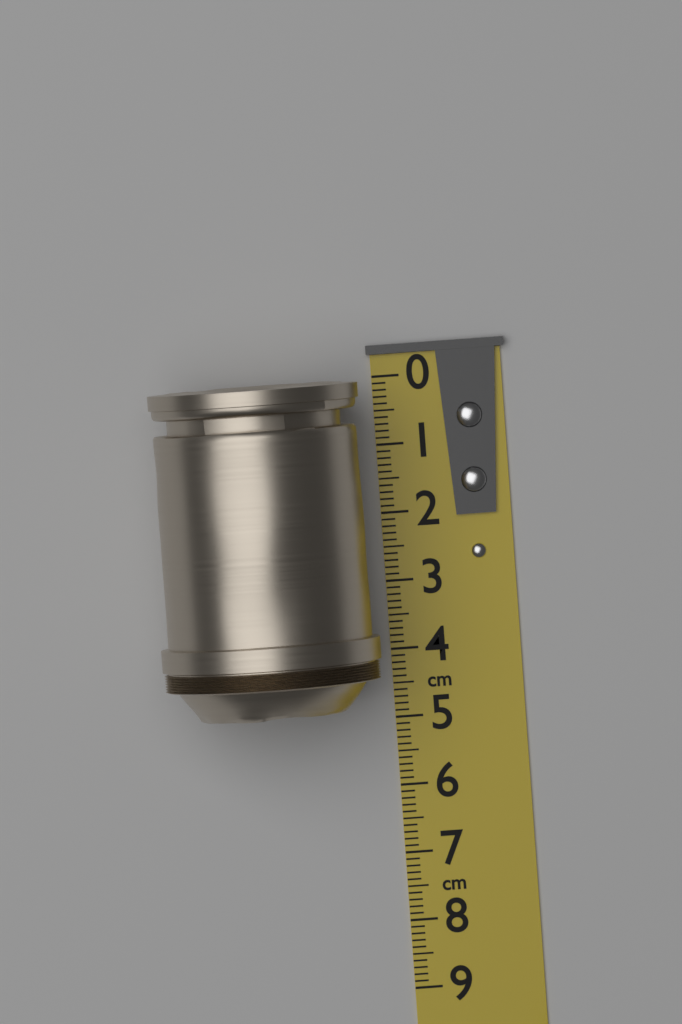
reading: 4.8 cm
